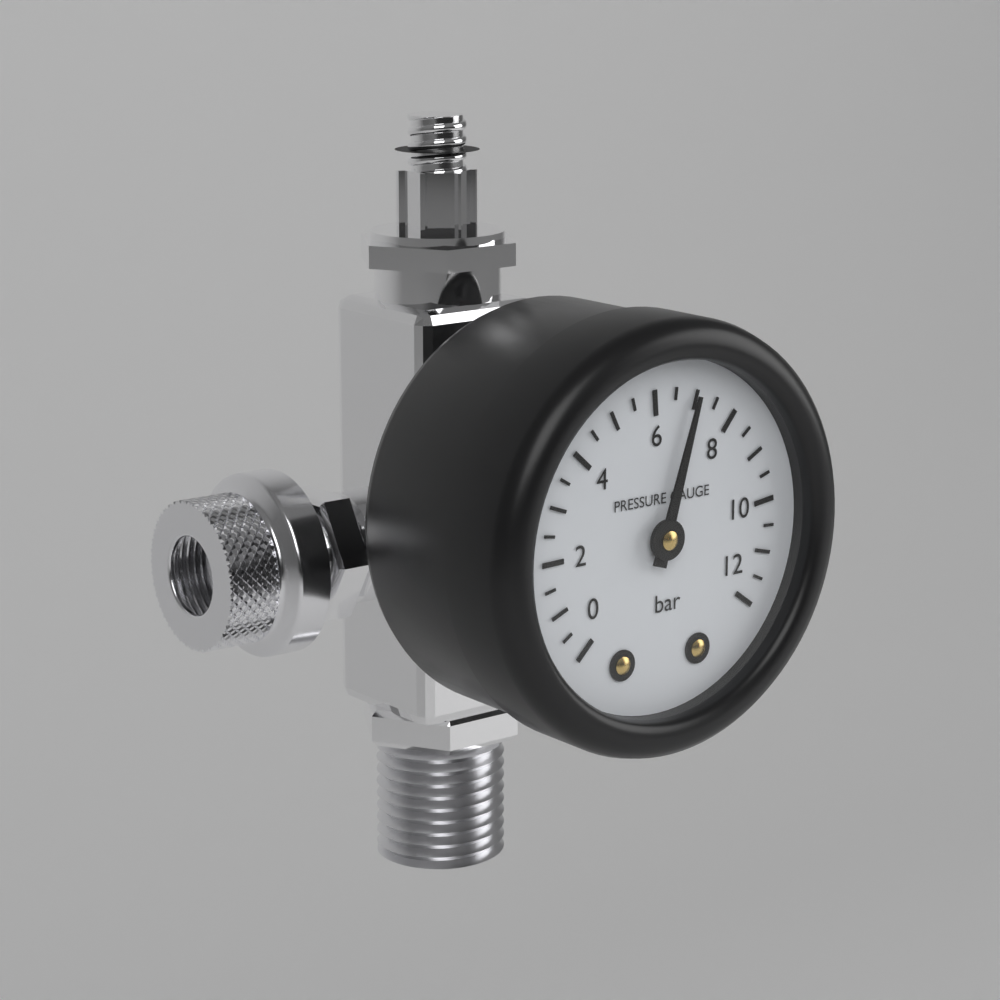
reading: 7.0 bar
